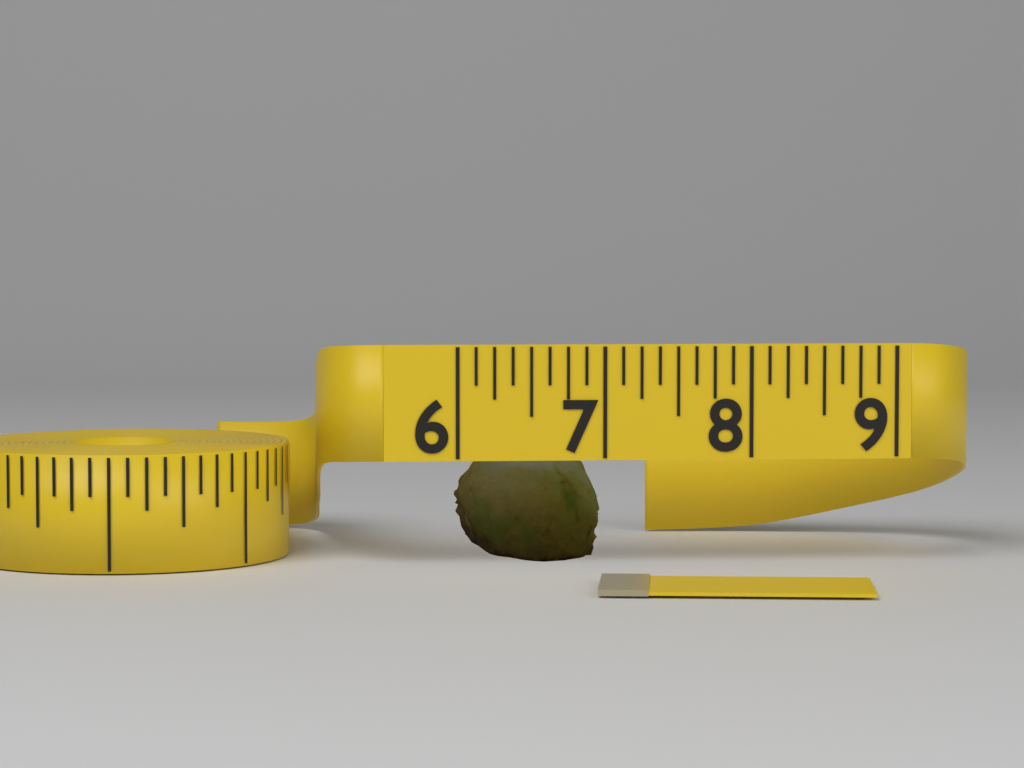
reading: 7.000 (no unit)
